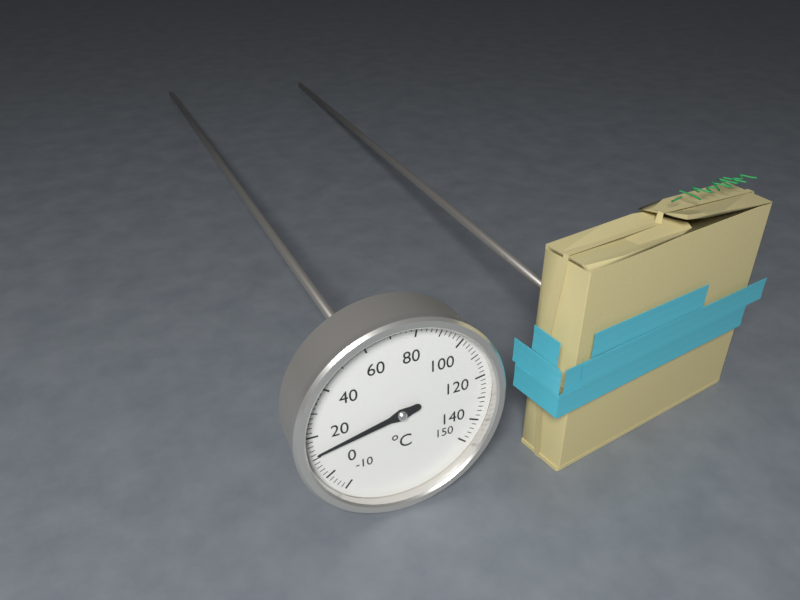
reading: 12 °C
